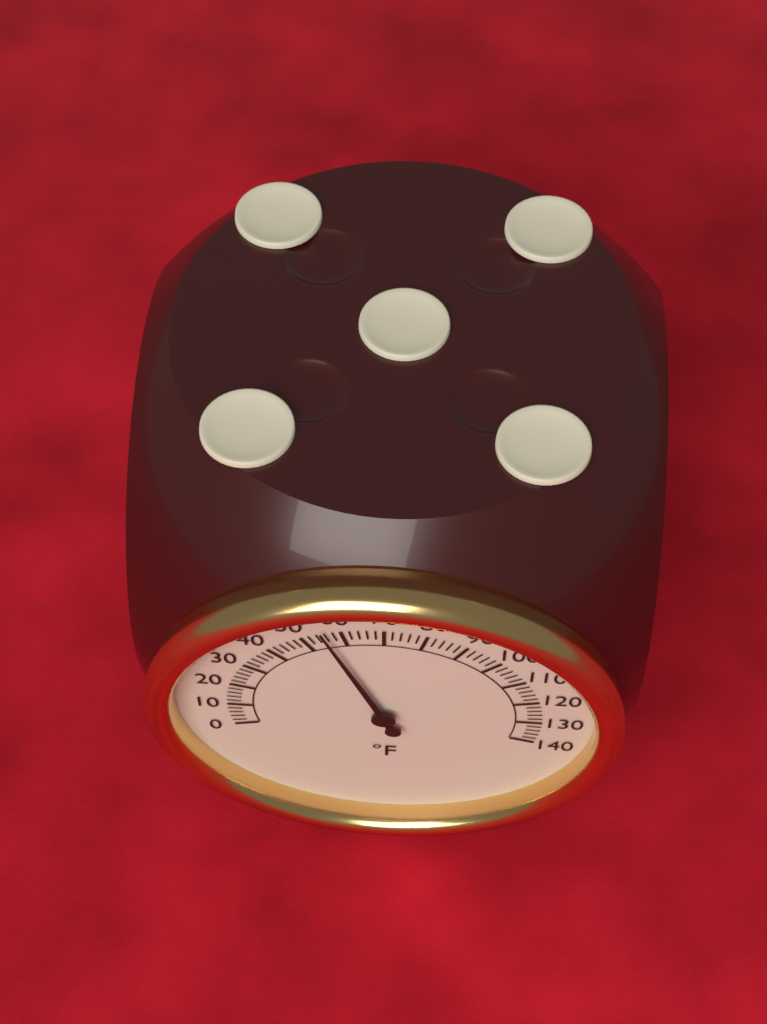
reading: 56 °F
